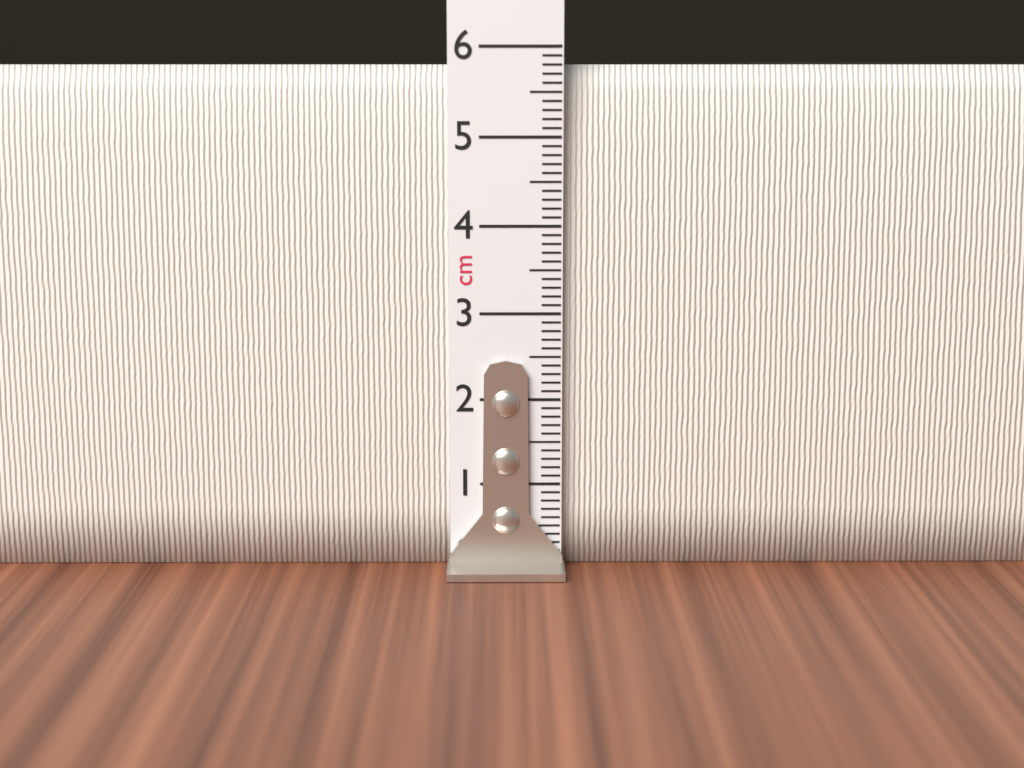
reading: 5.8 cm
